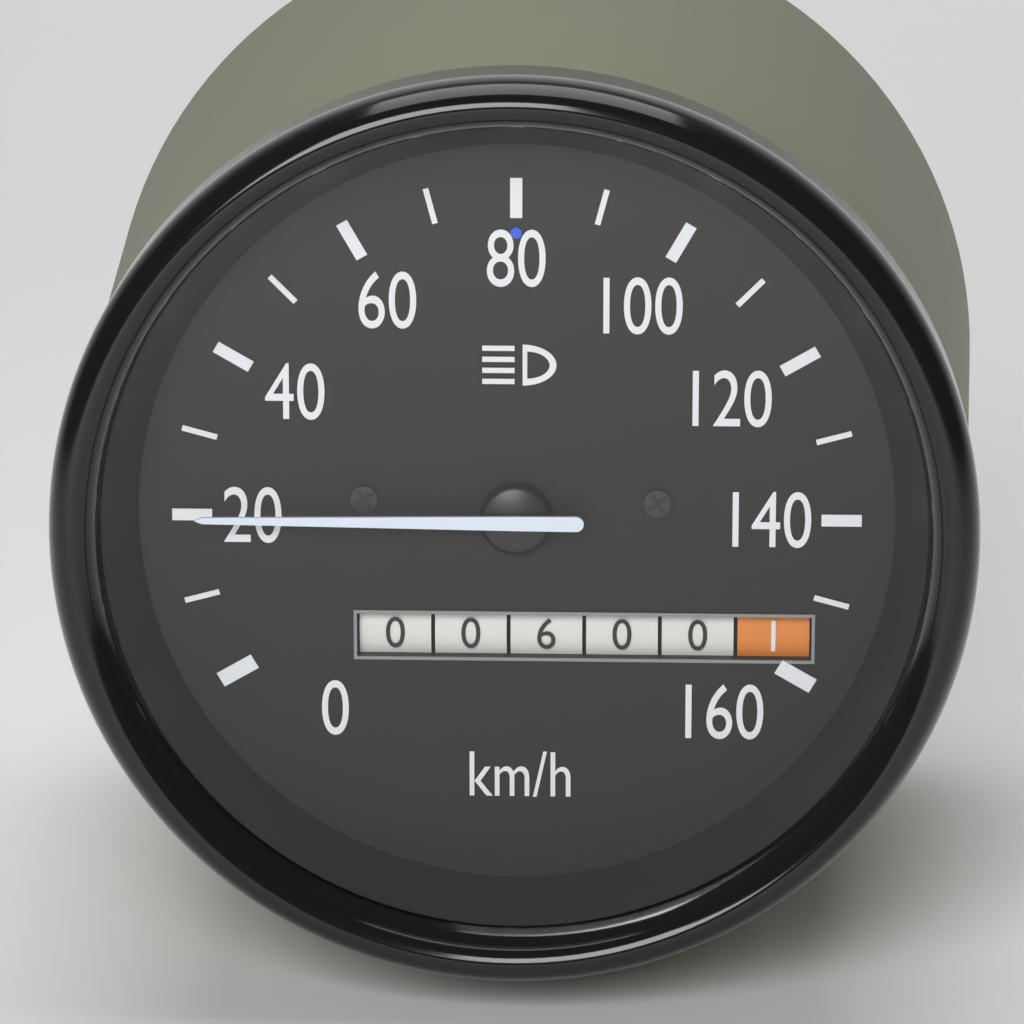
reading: 20 km/h
